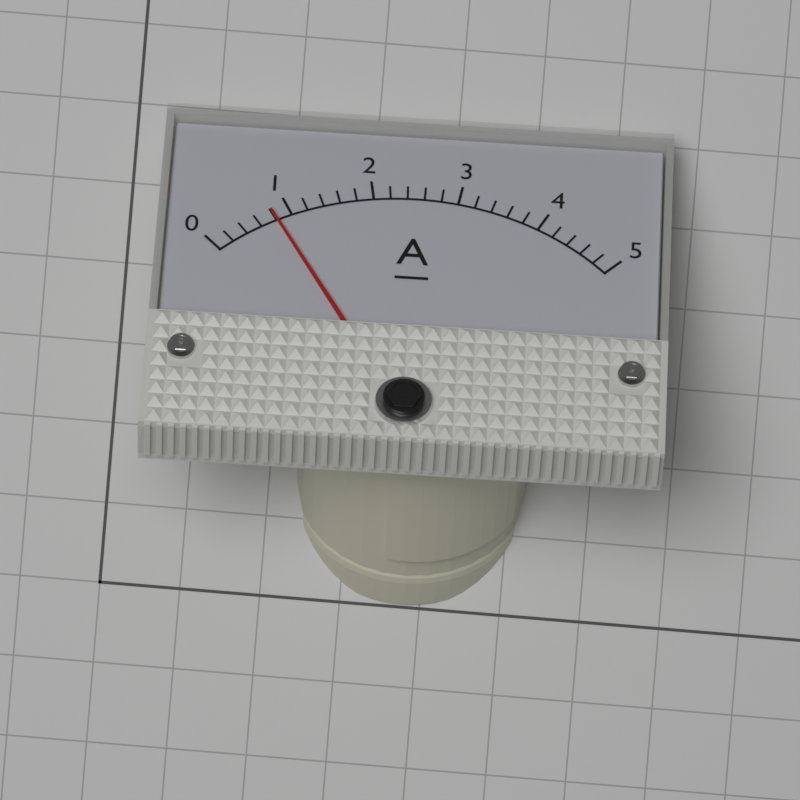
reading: 0.8 A
